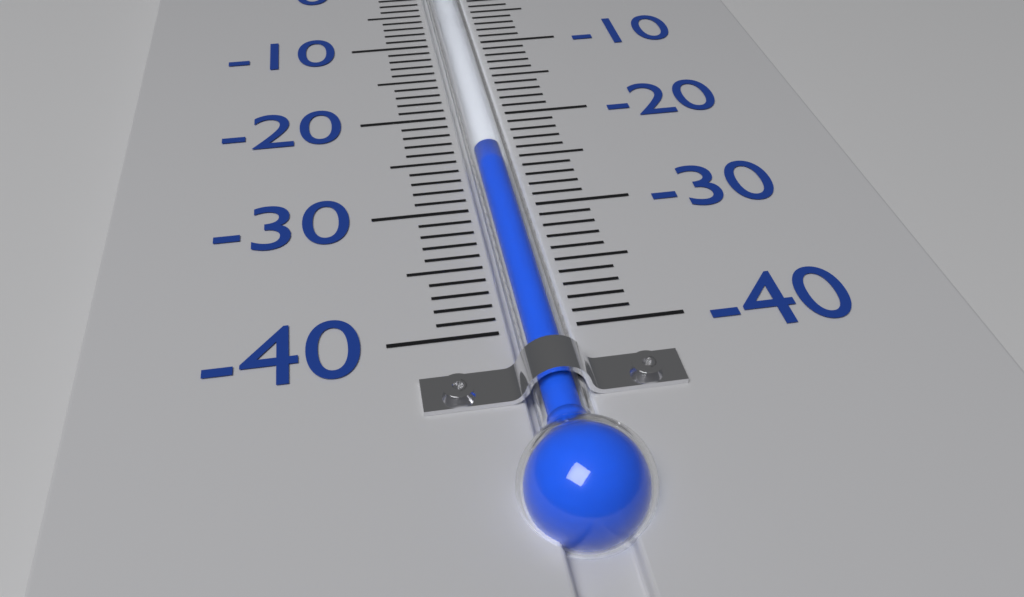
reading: -25 (no unit)
